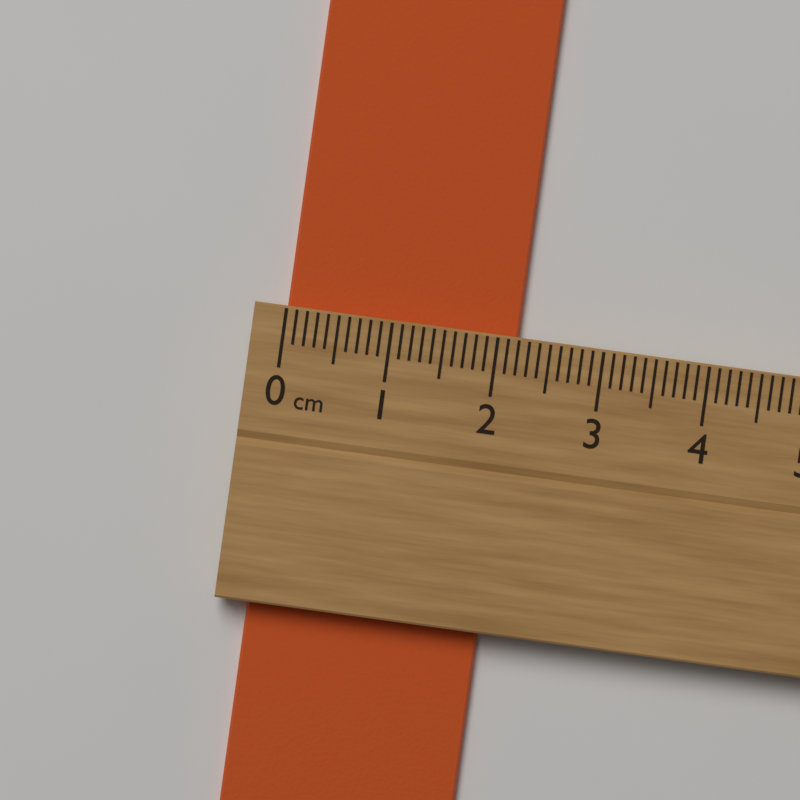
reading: 2.2 cm
